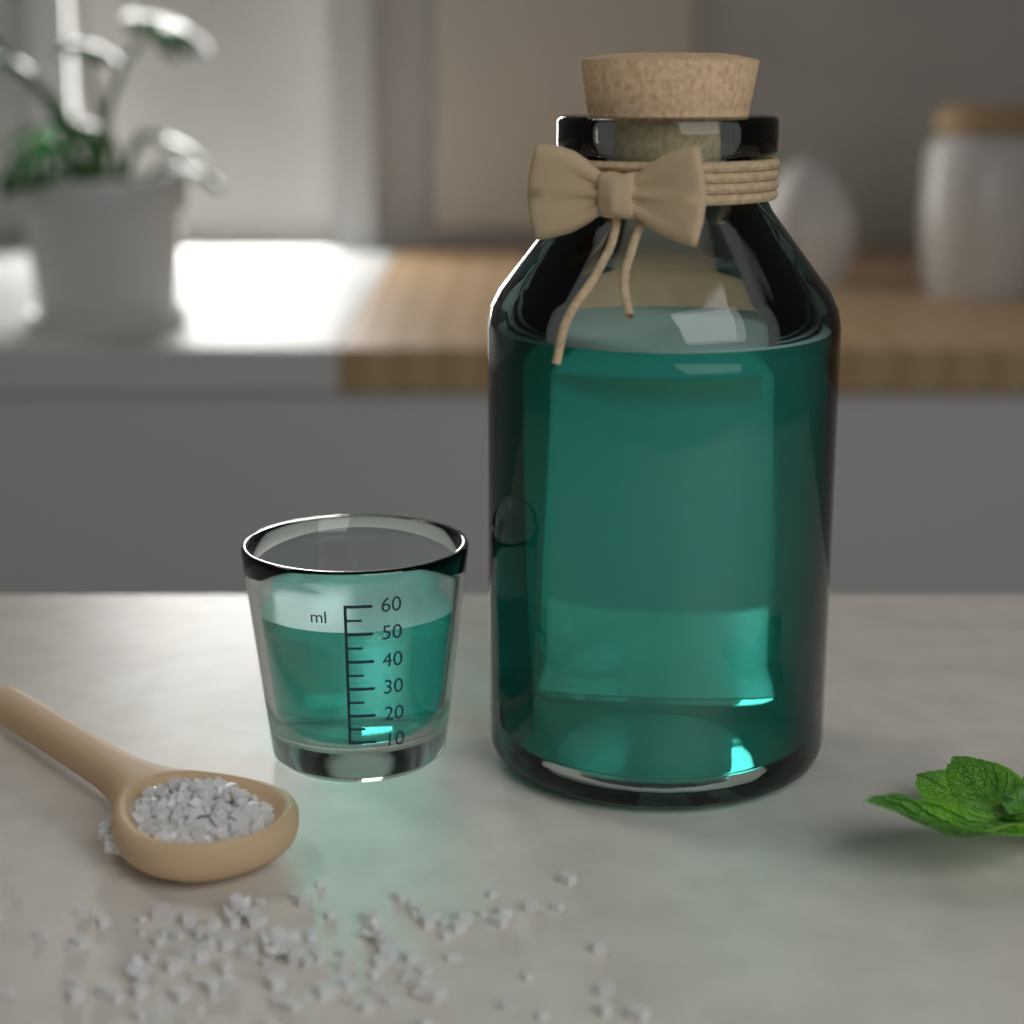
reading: 50 ml
